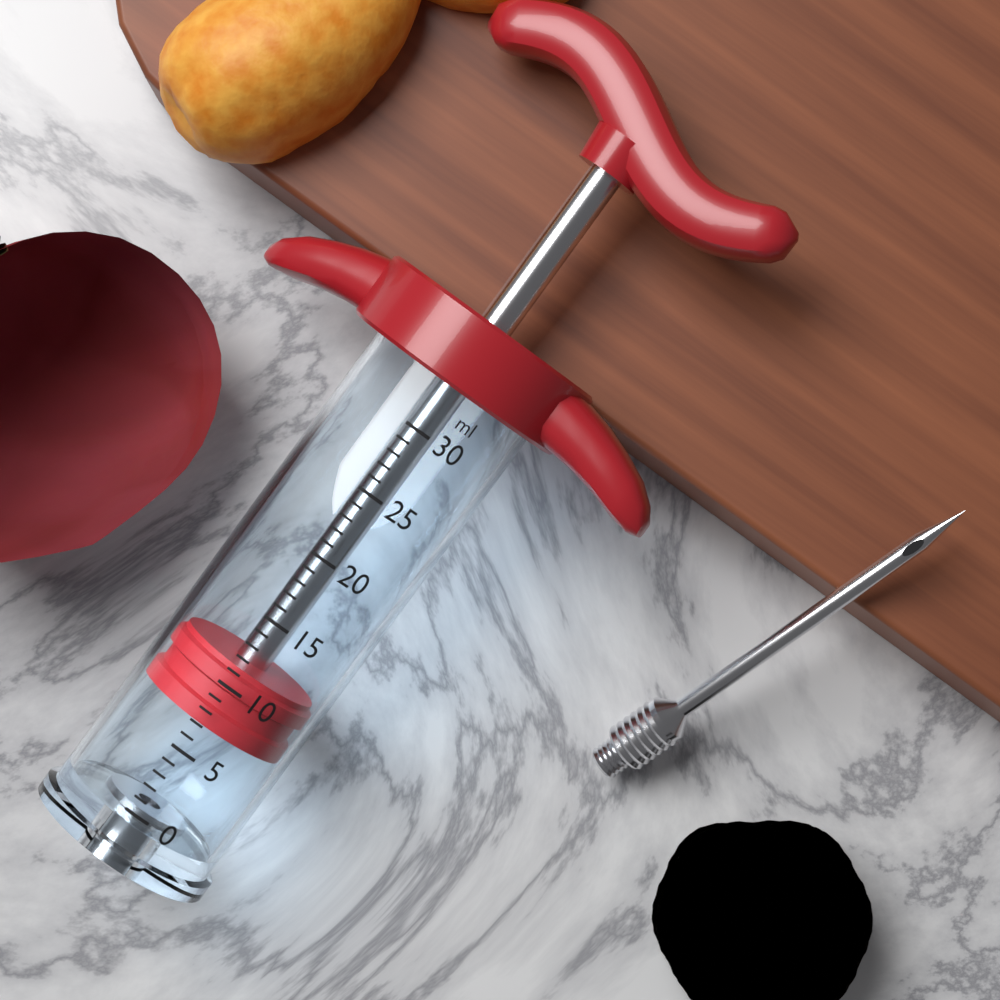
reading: 7 ml
